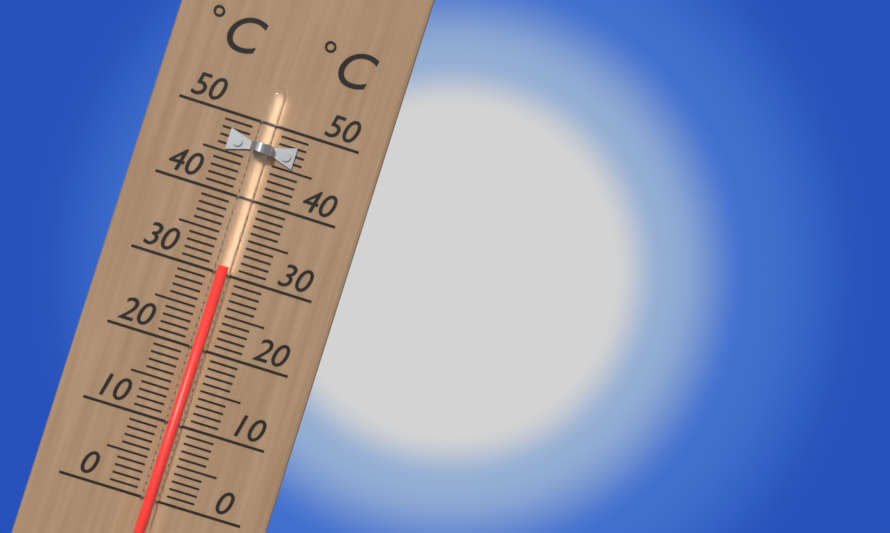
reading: 31 °C
